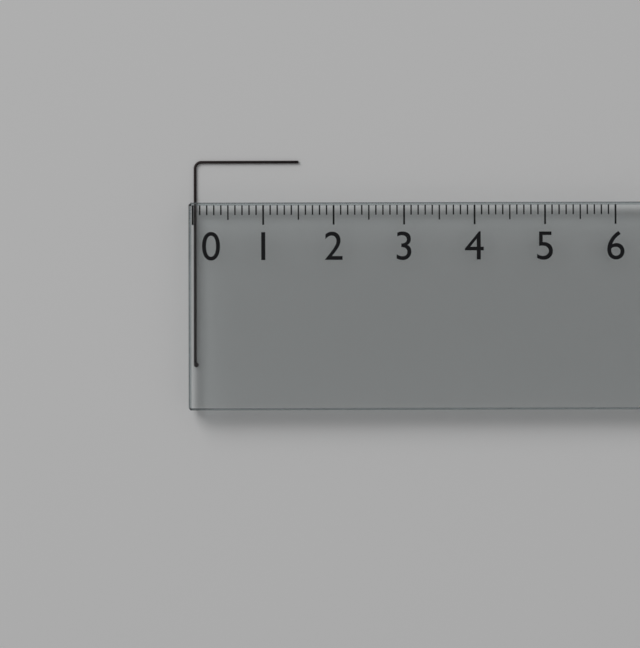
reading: 1.5 (no unit)
